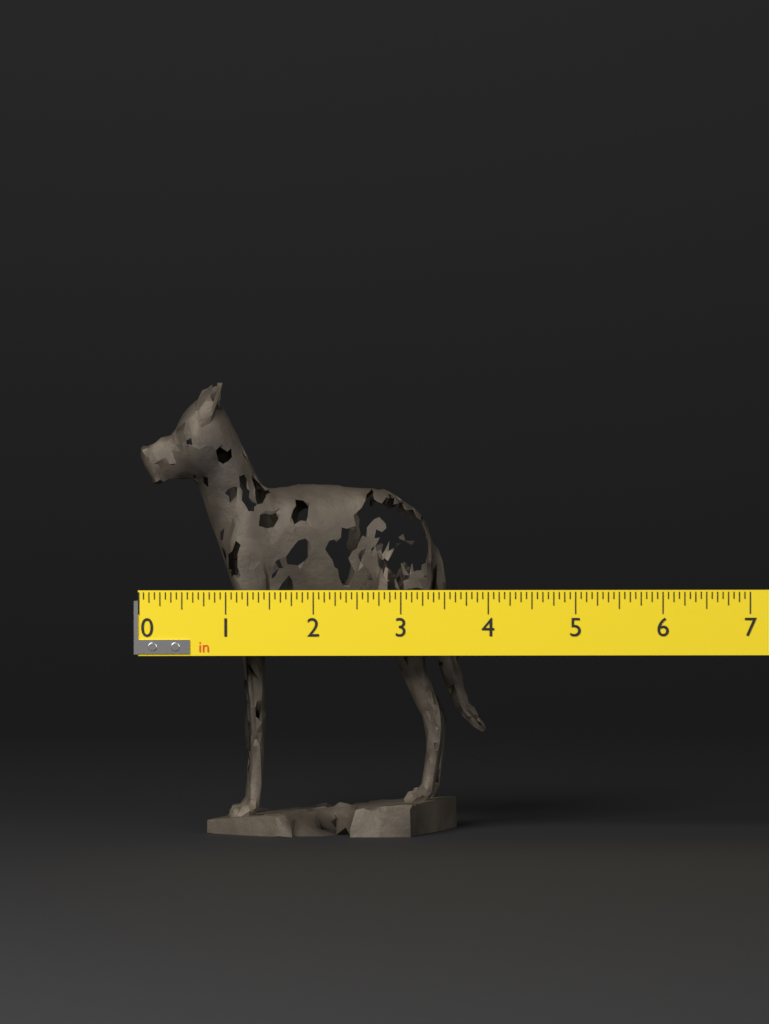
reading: 4.0000 in
